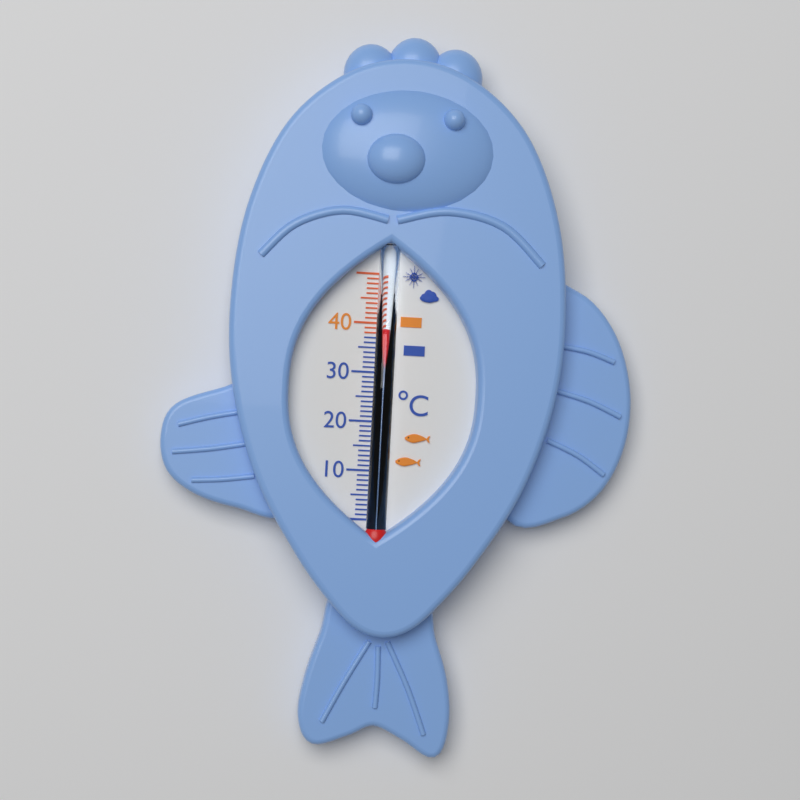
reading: 39 °C
